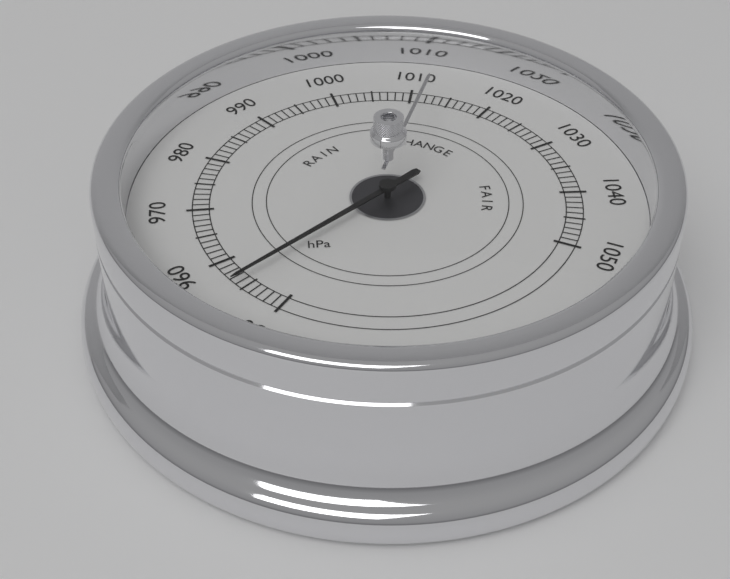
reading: 956 hPa
